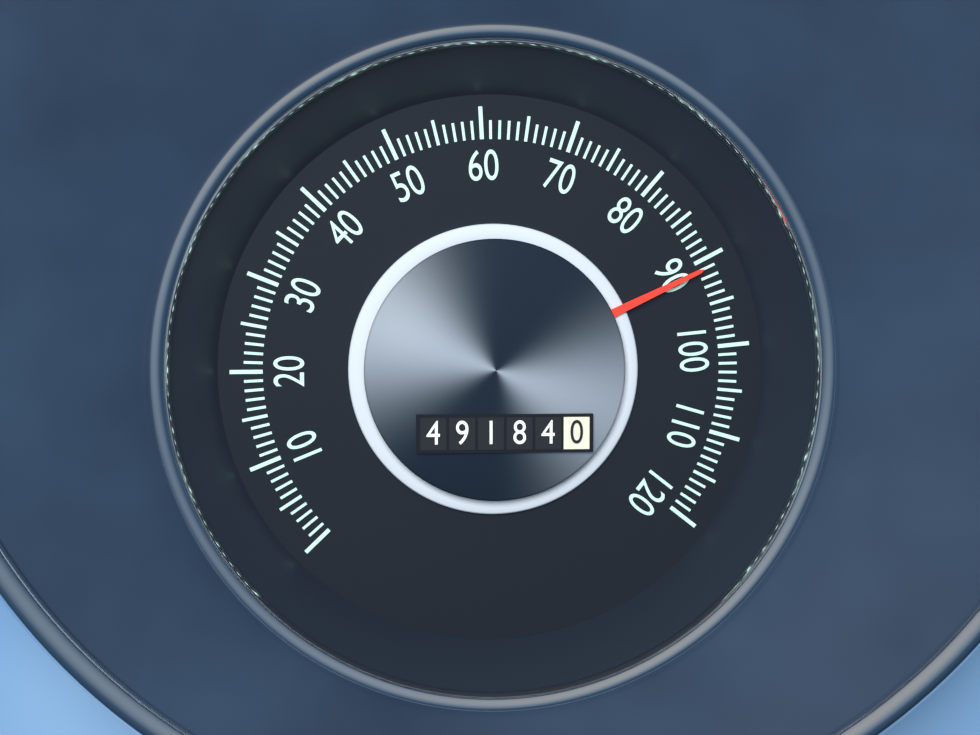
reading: 91 (no unit)
